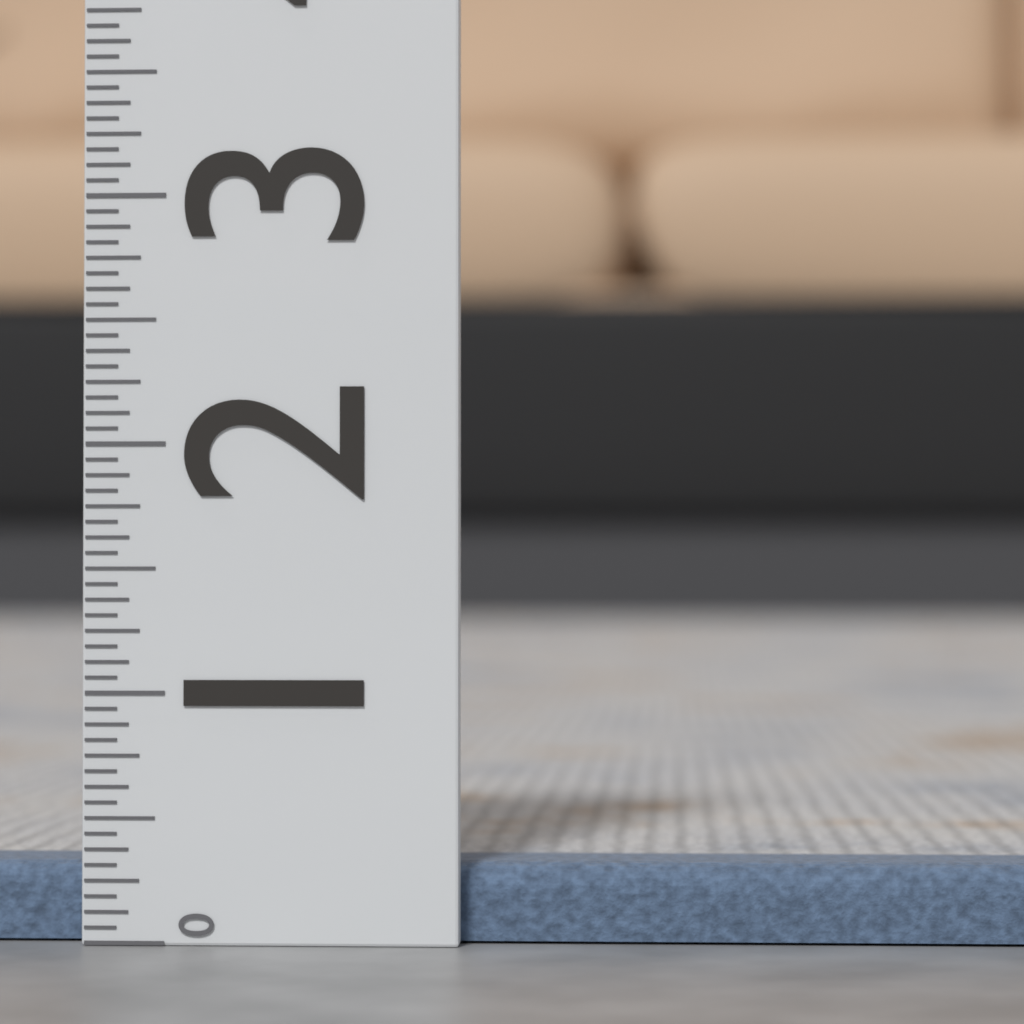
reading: 0.3125 (no unit)
